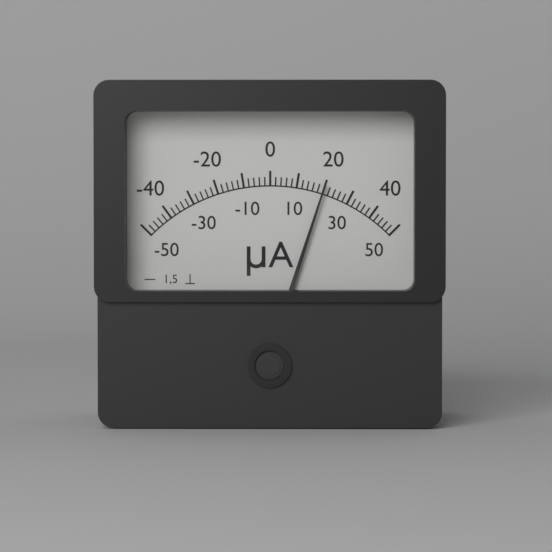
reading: 20 µA
